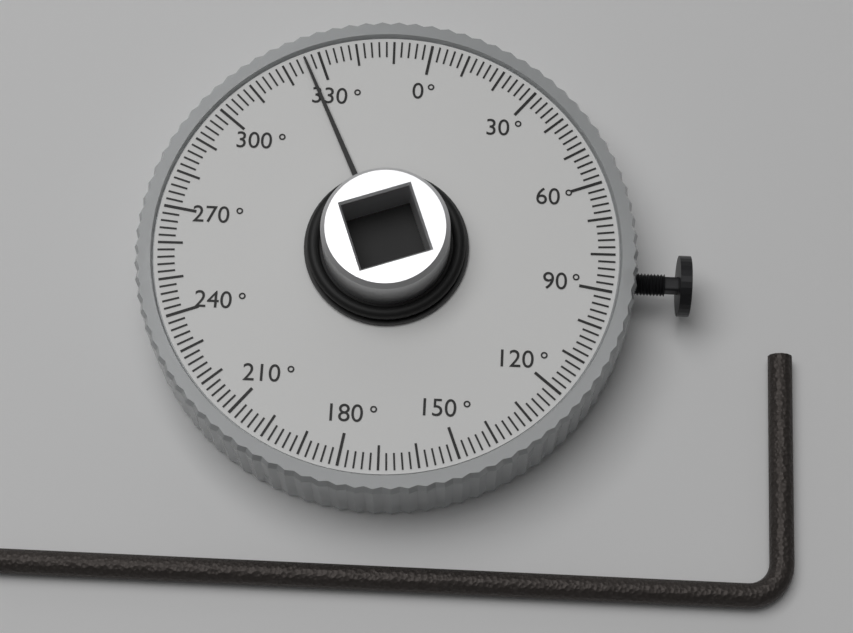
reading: 326 °
